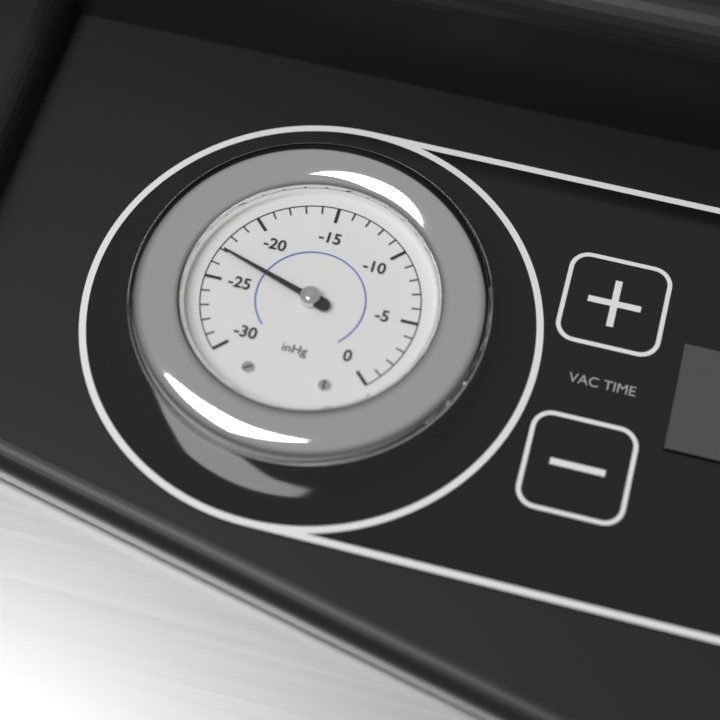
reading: -23 inHg
